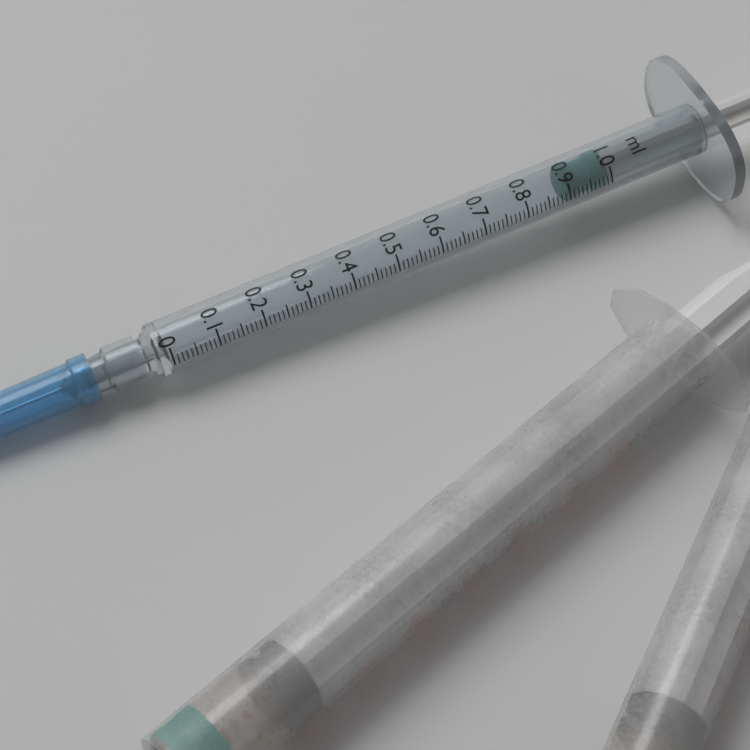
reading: 0.90 ml
